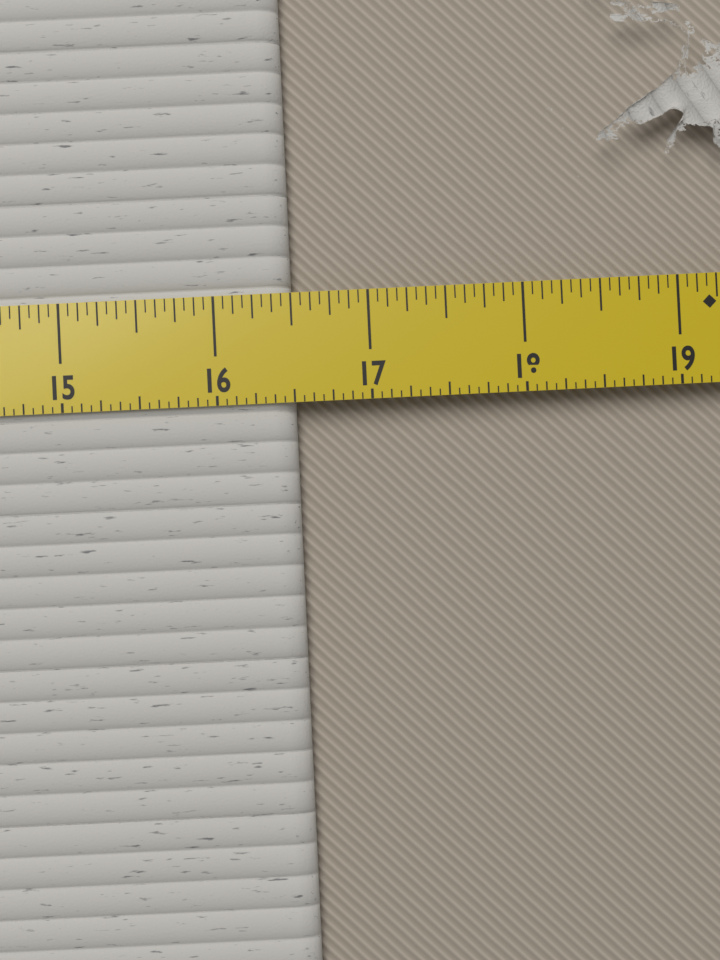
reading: 16.5000 in
